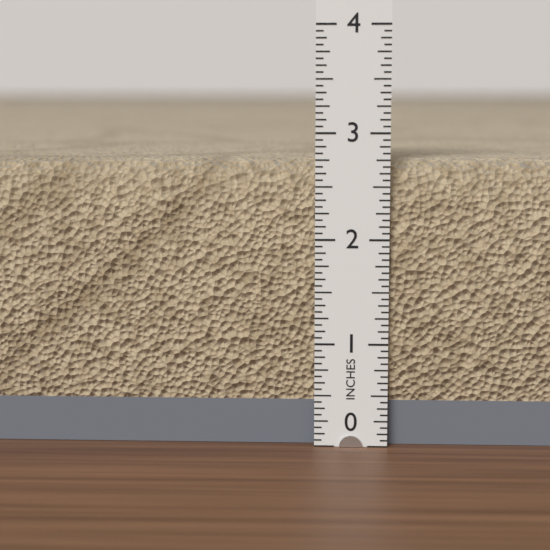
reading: 2.7500 in
